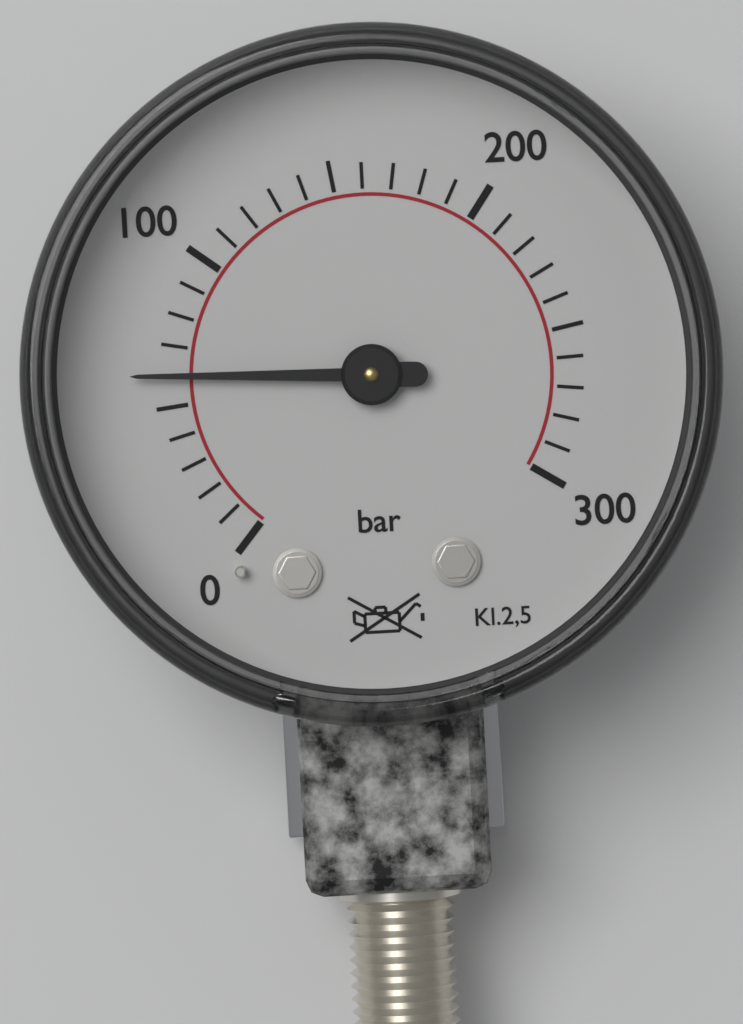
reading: 60 bar
